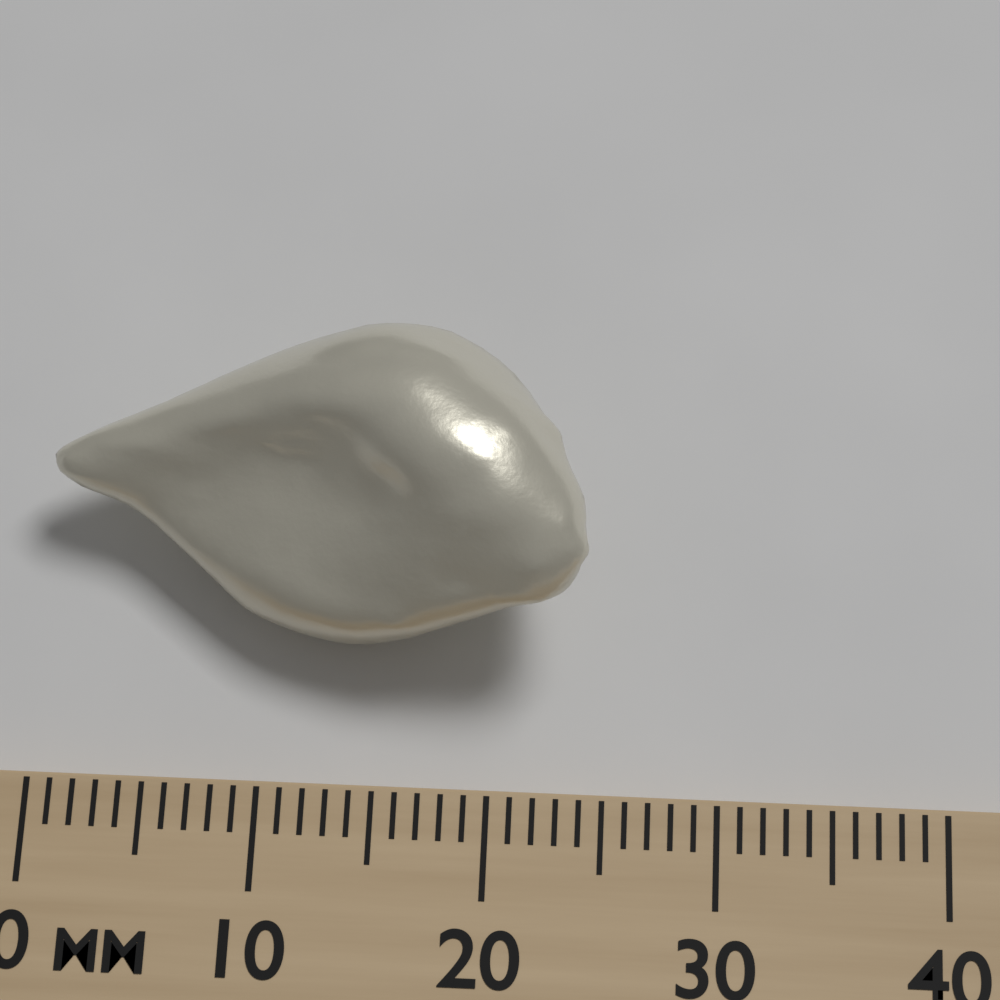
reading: 24 mm
